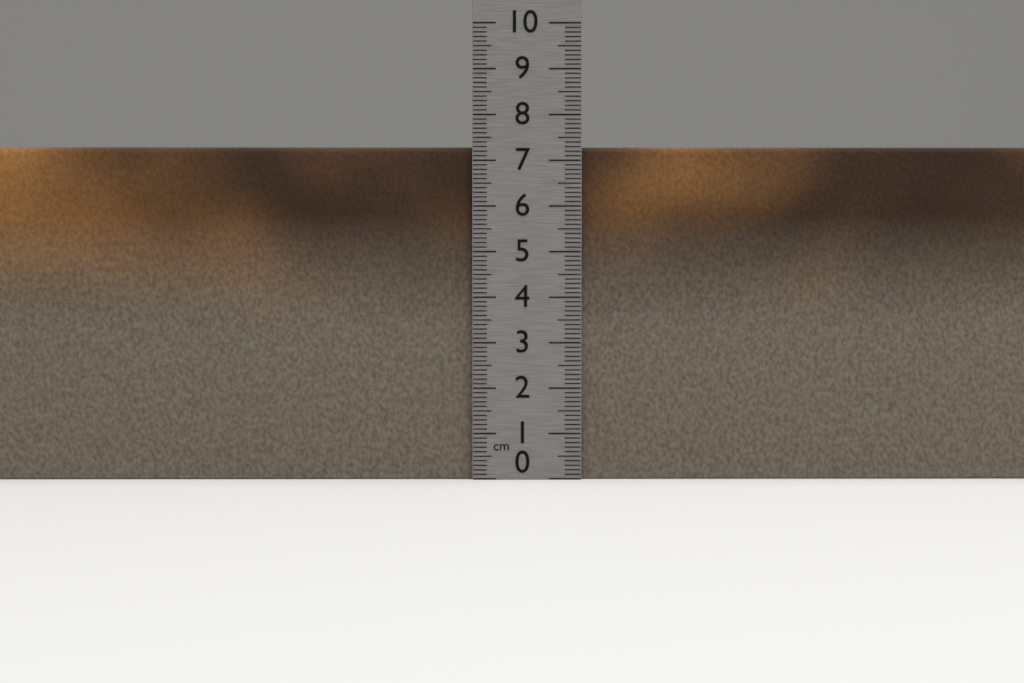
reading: 7.3 cm
